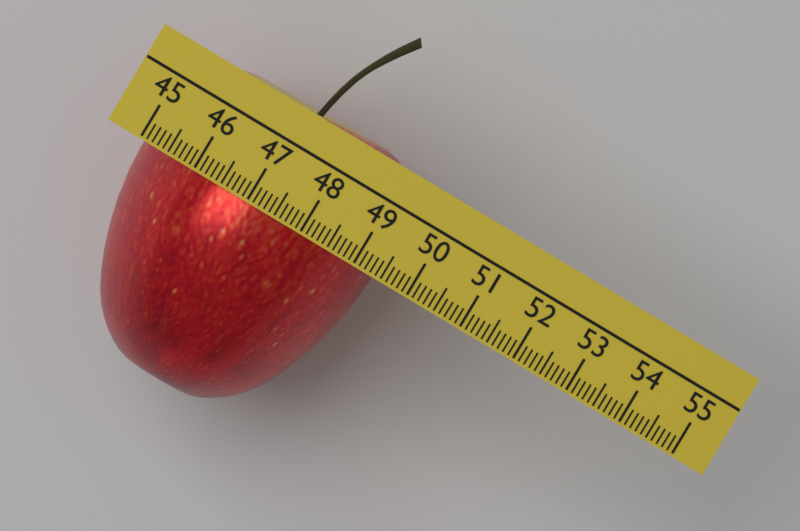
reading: 49.4 (no unit)
